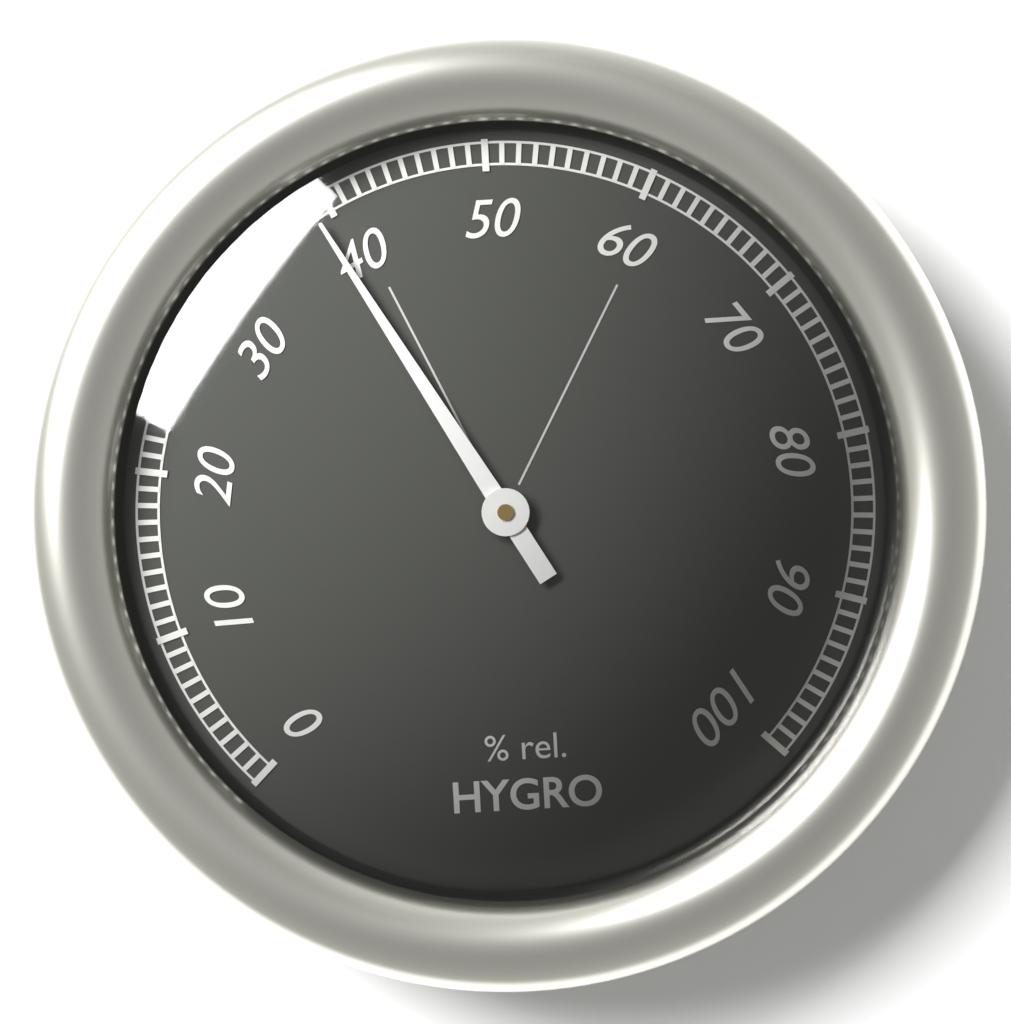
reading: 39 %
